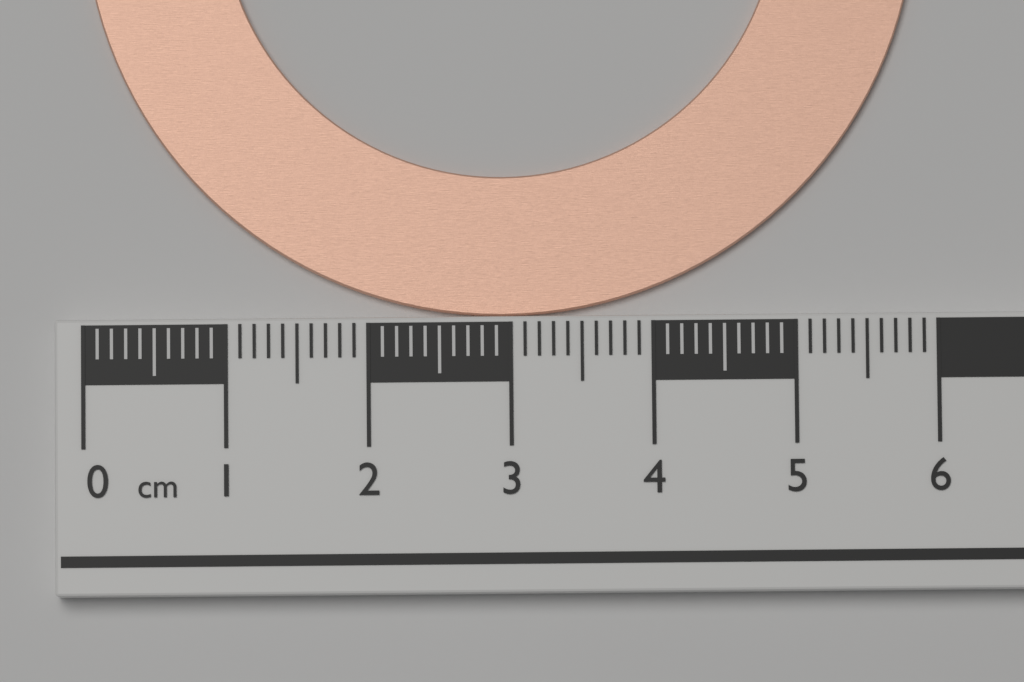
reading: 5.9 cm
